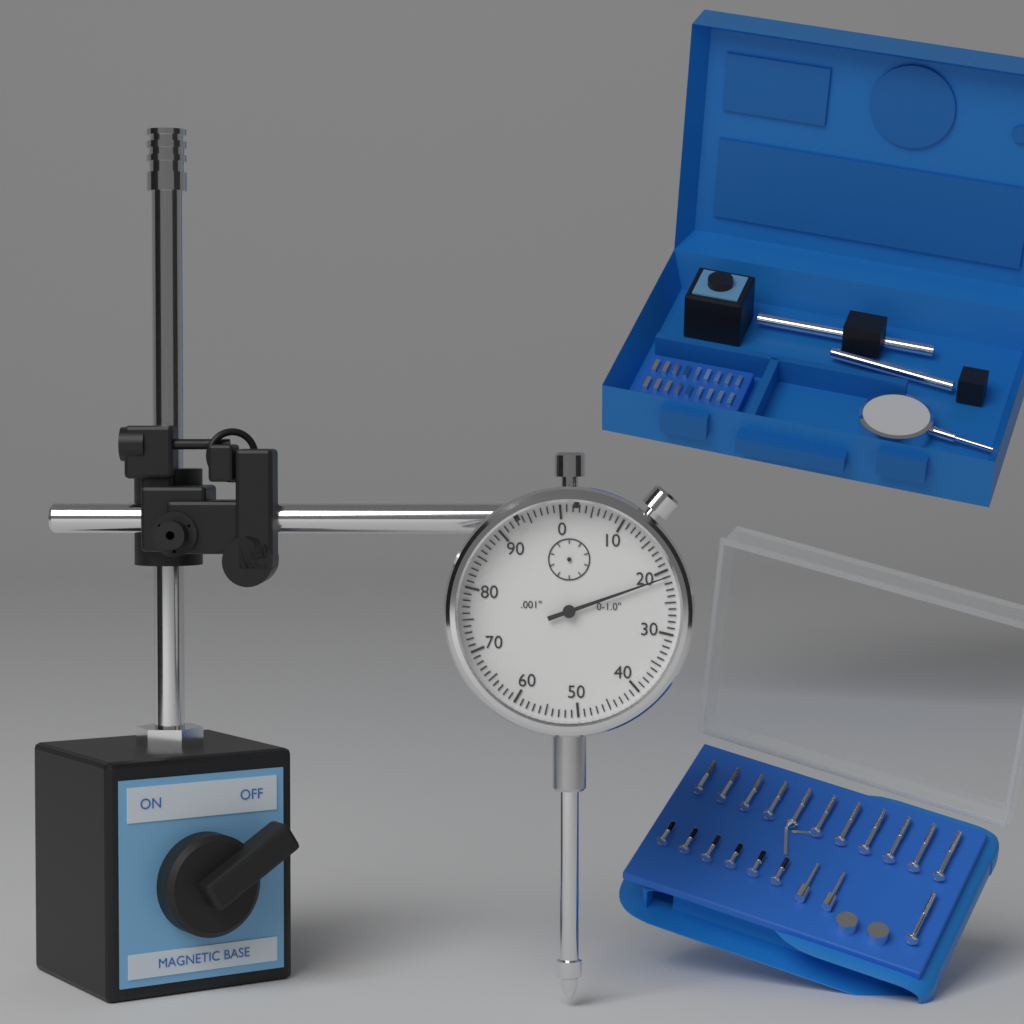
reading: 0.021 in
